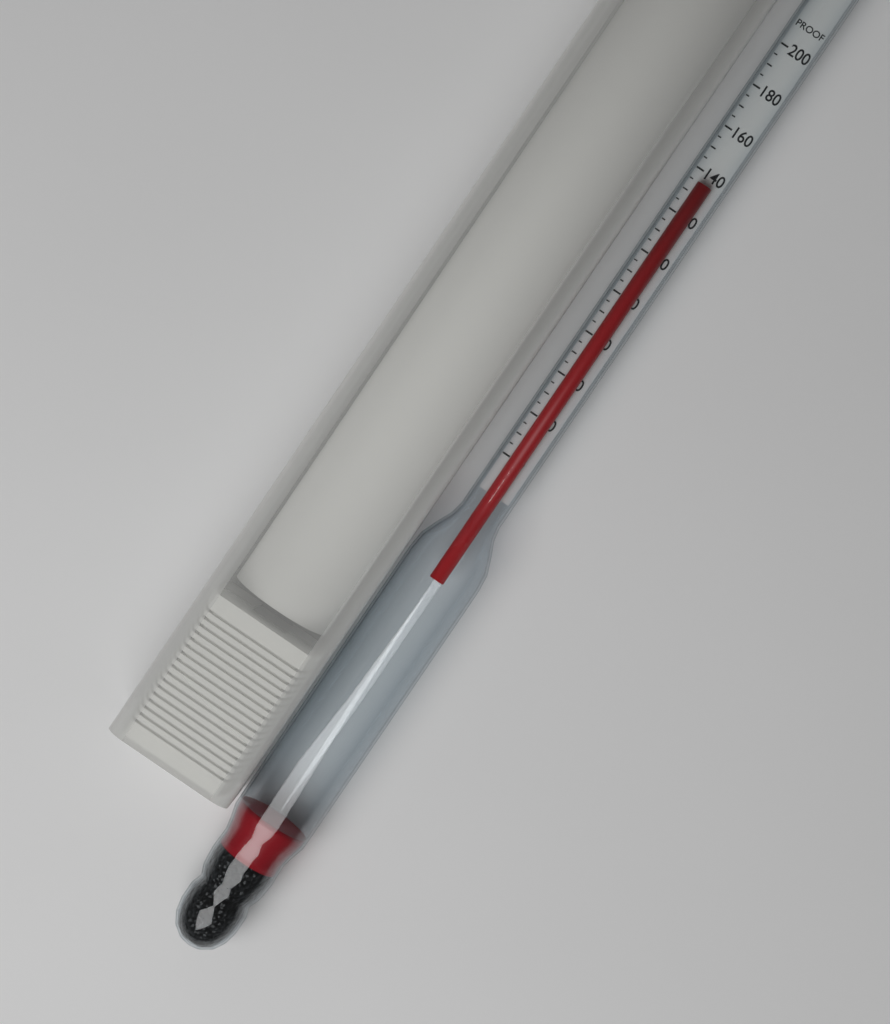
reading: 135 proof
